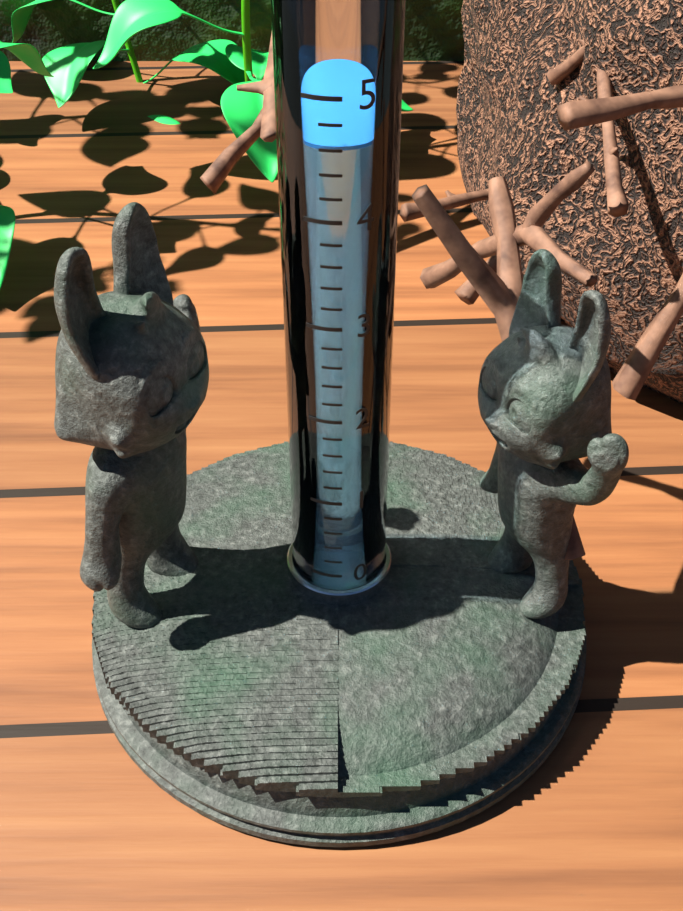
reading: 4.6 (no unit)
